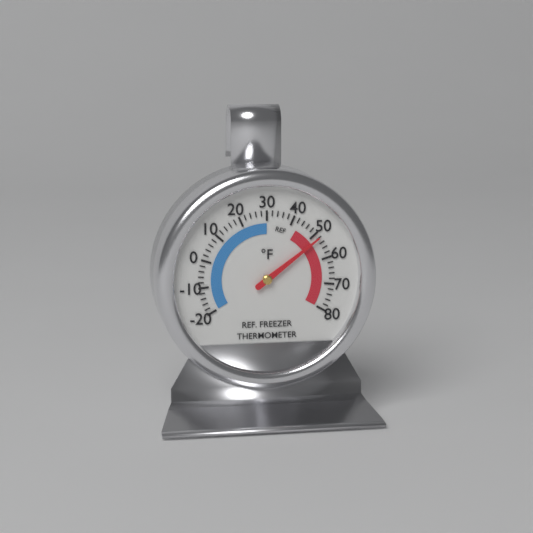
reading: 52 °F
